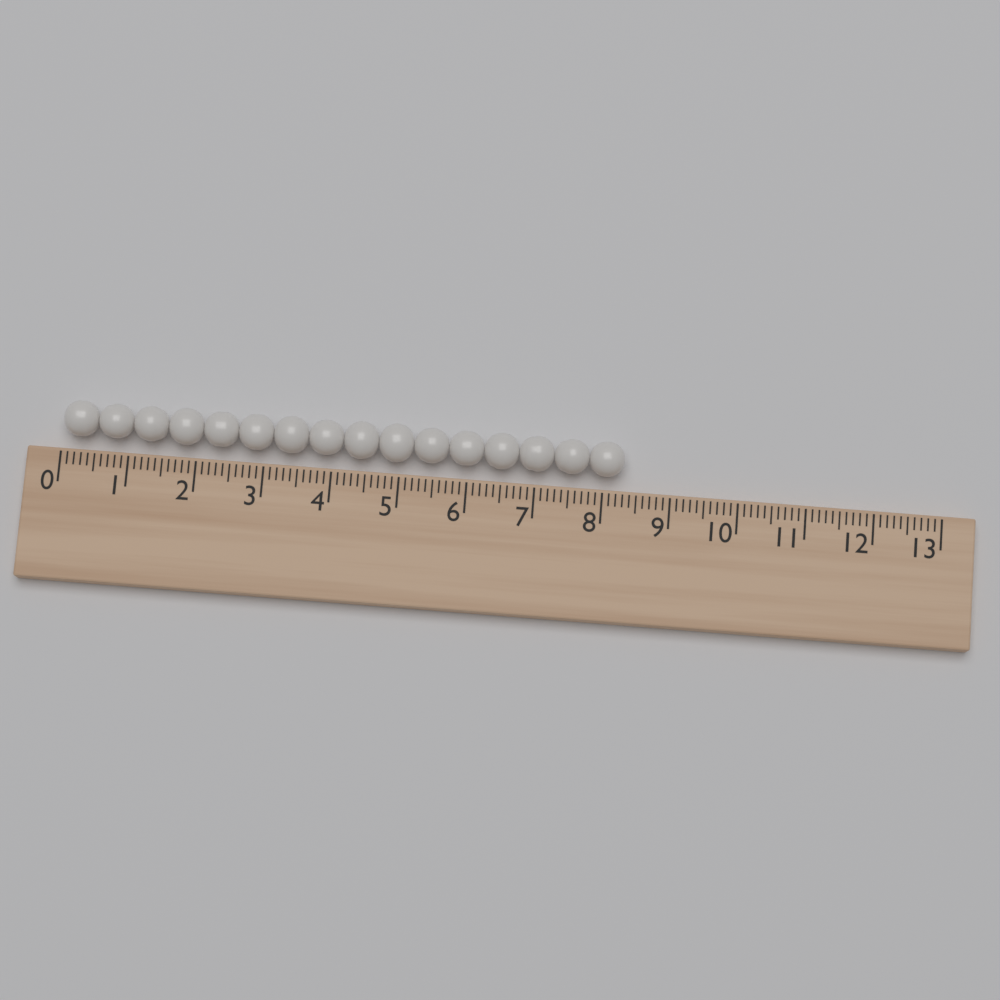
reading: 8.3 (no unit)
